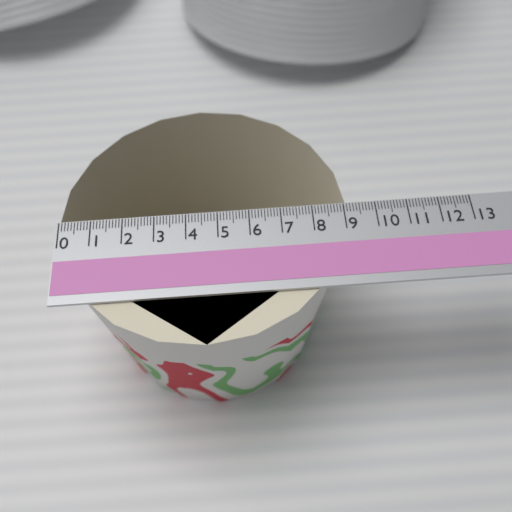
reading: 9.1 (no unit)
